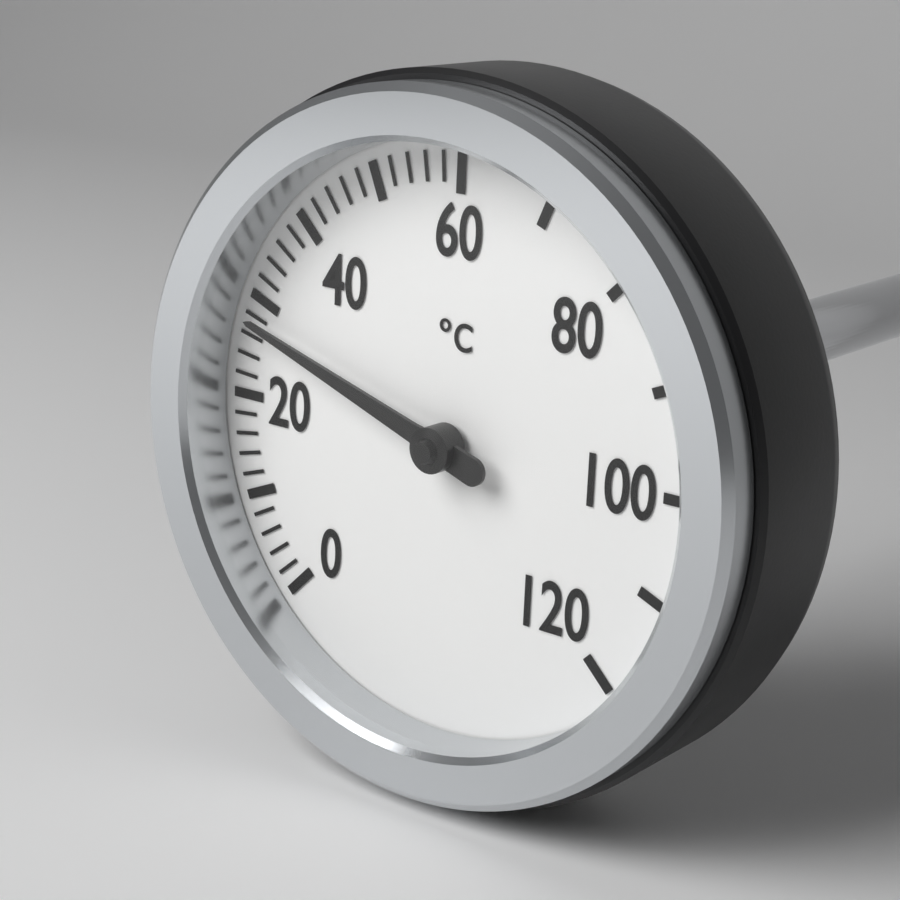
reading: 28 °C
